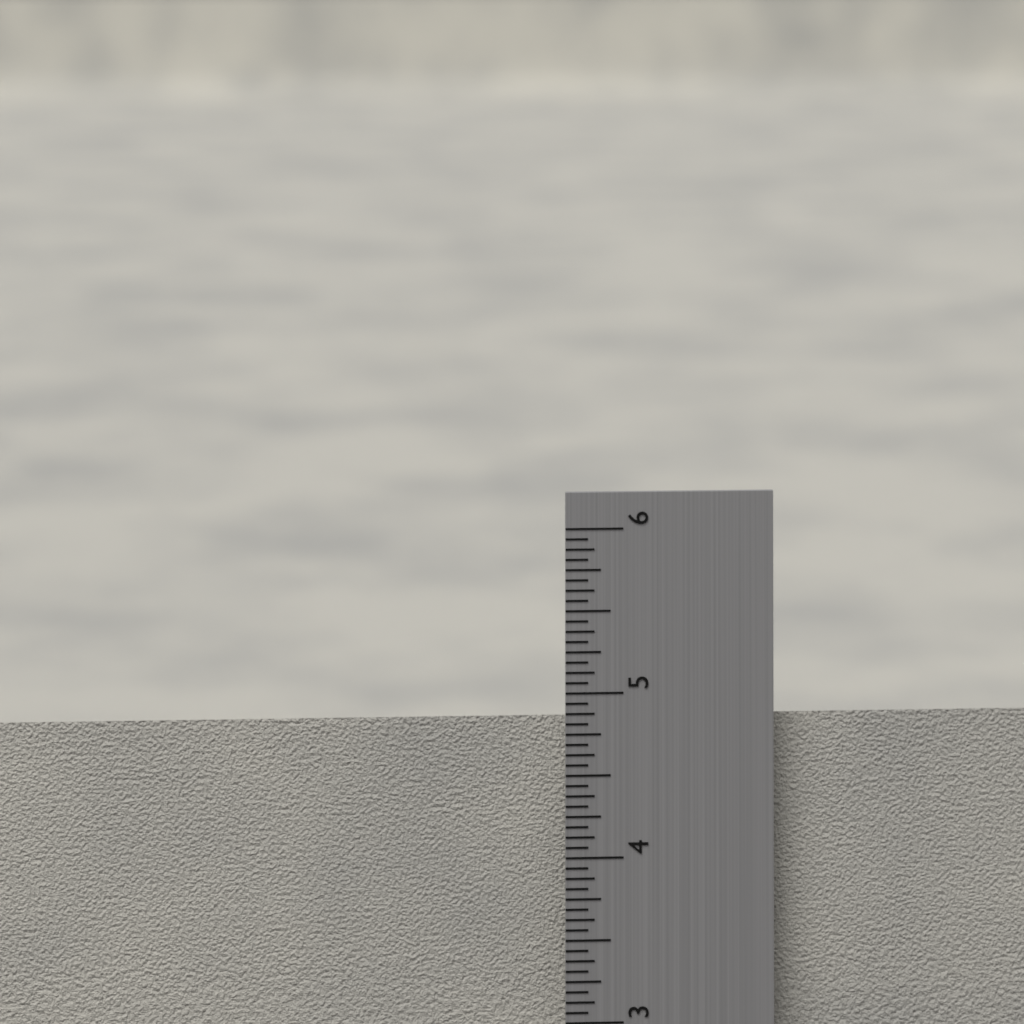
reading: 4.8125 in
